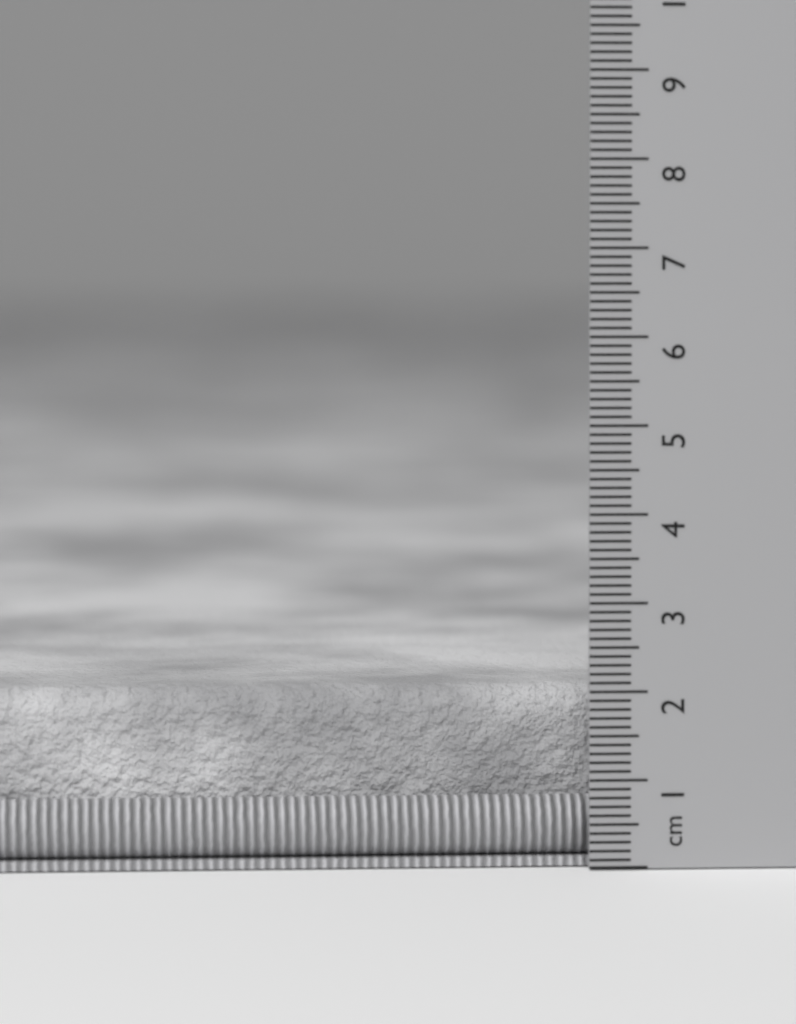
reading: 2.0 cm
